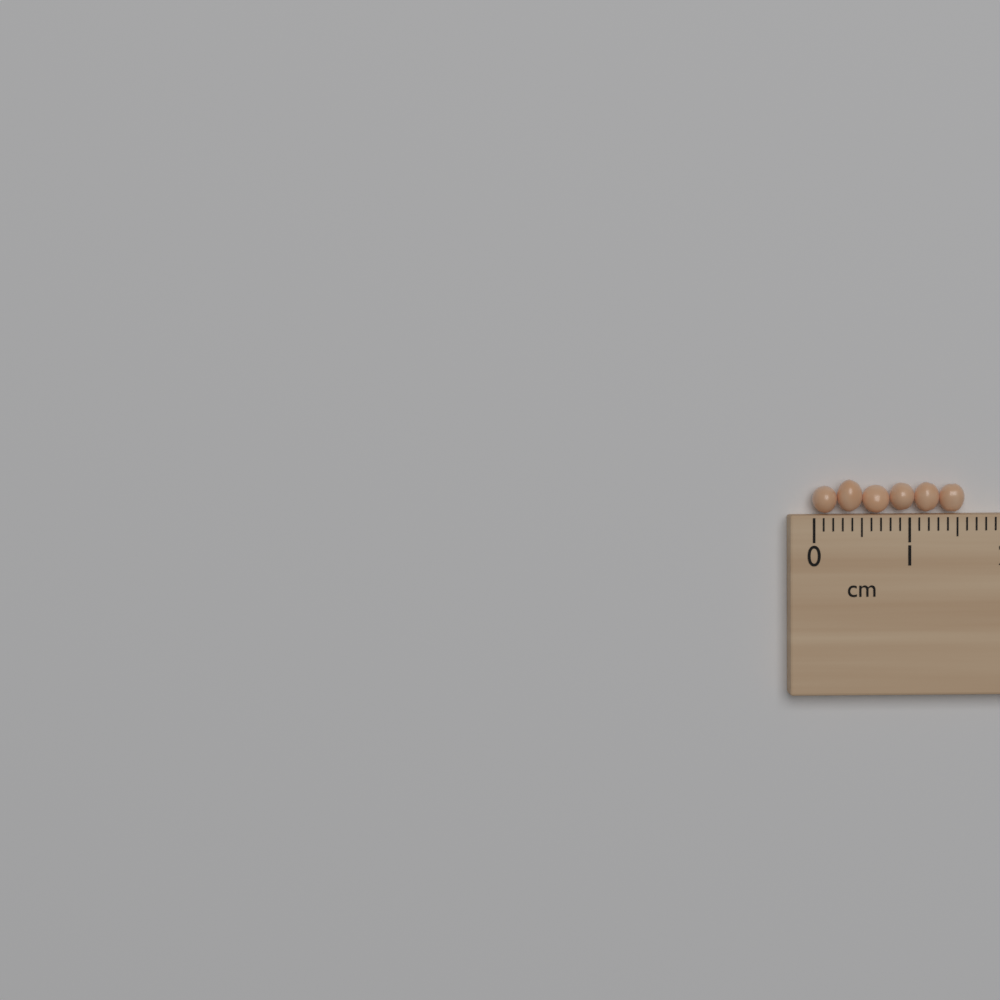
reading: 1.6 cm
